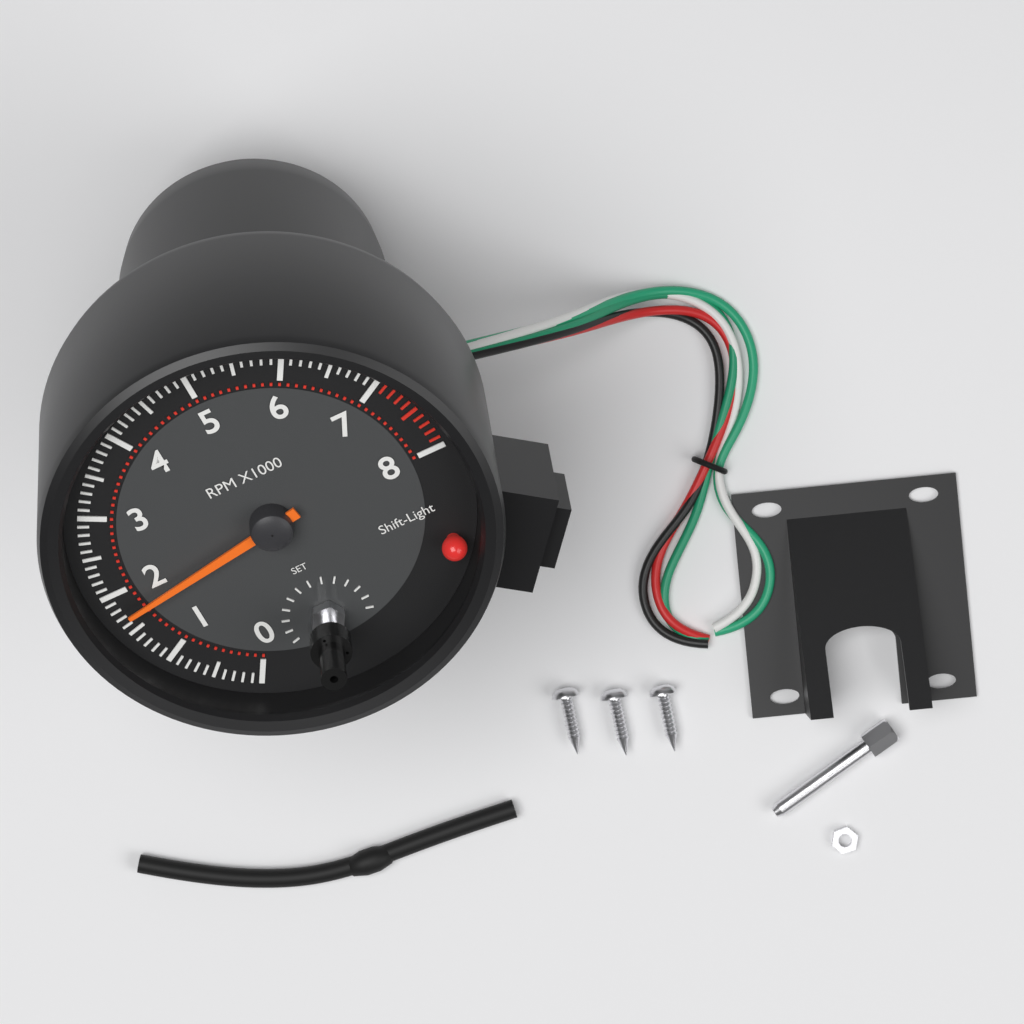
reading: 1700 RPM
